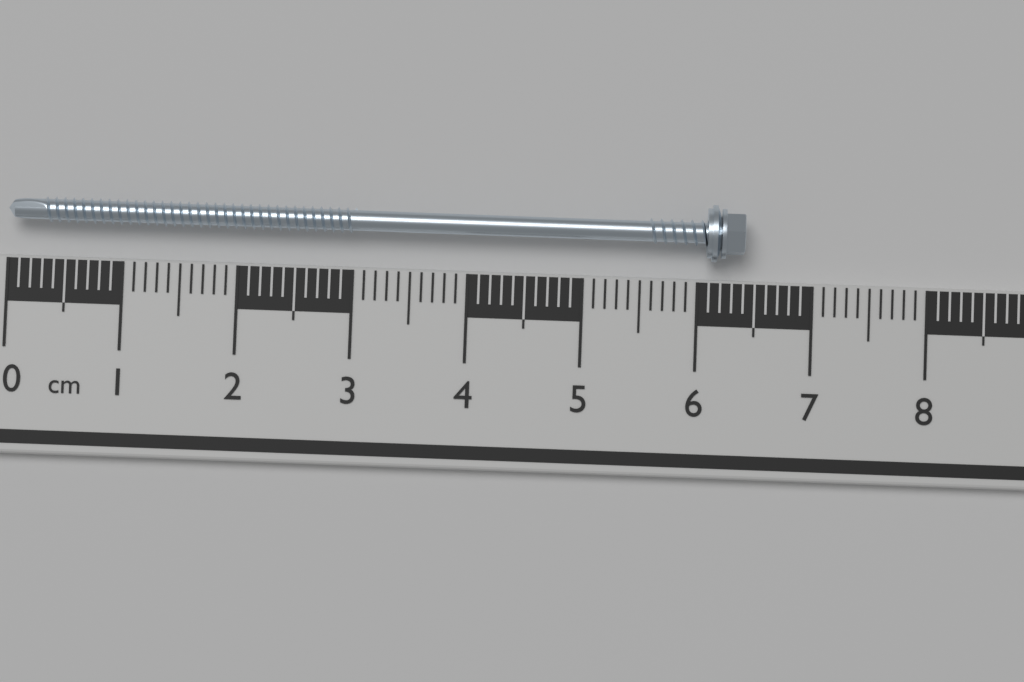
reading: 6.4 cm
